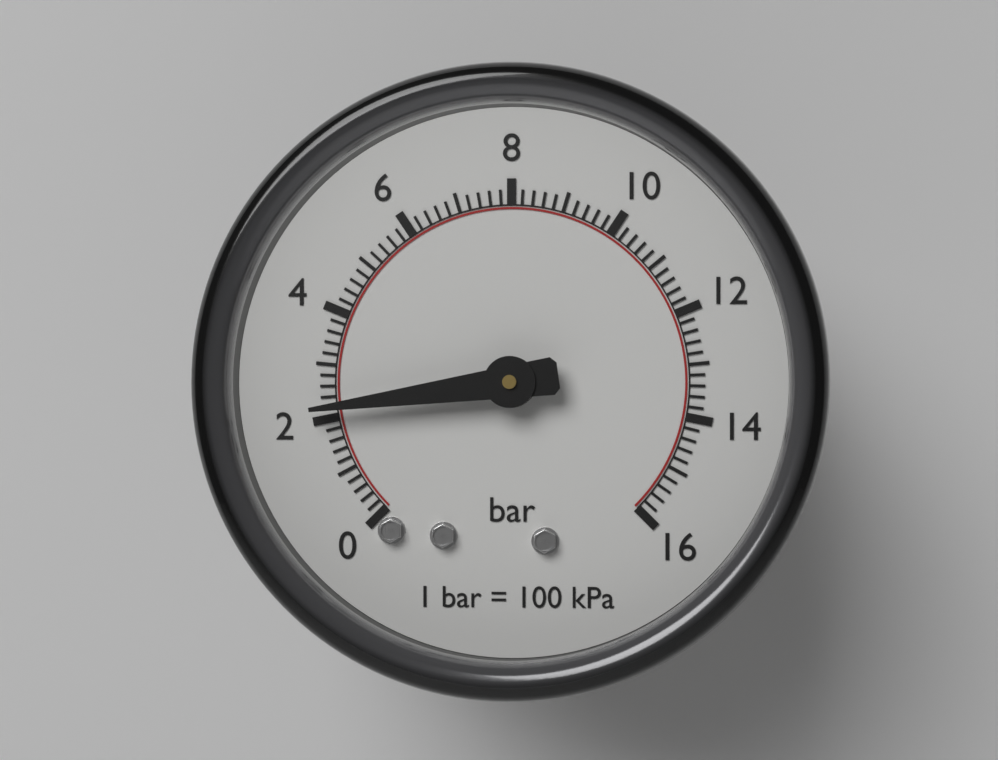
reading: 2.2 bar
